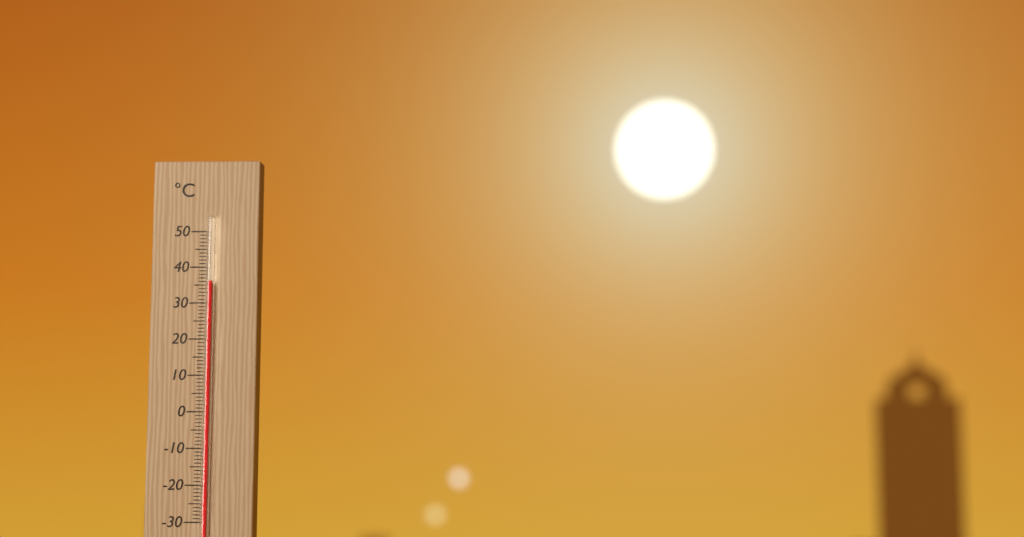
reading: 36 °C
